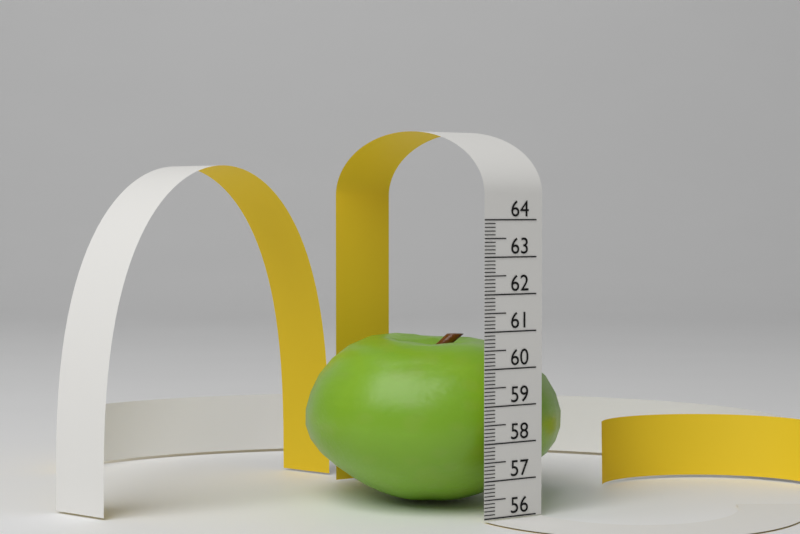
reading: 60.7 (no unit)
